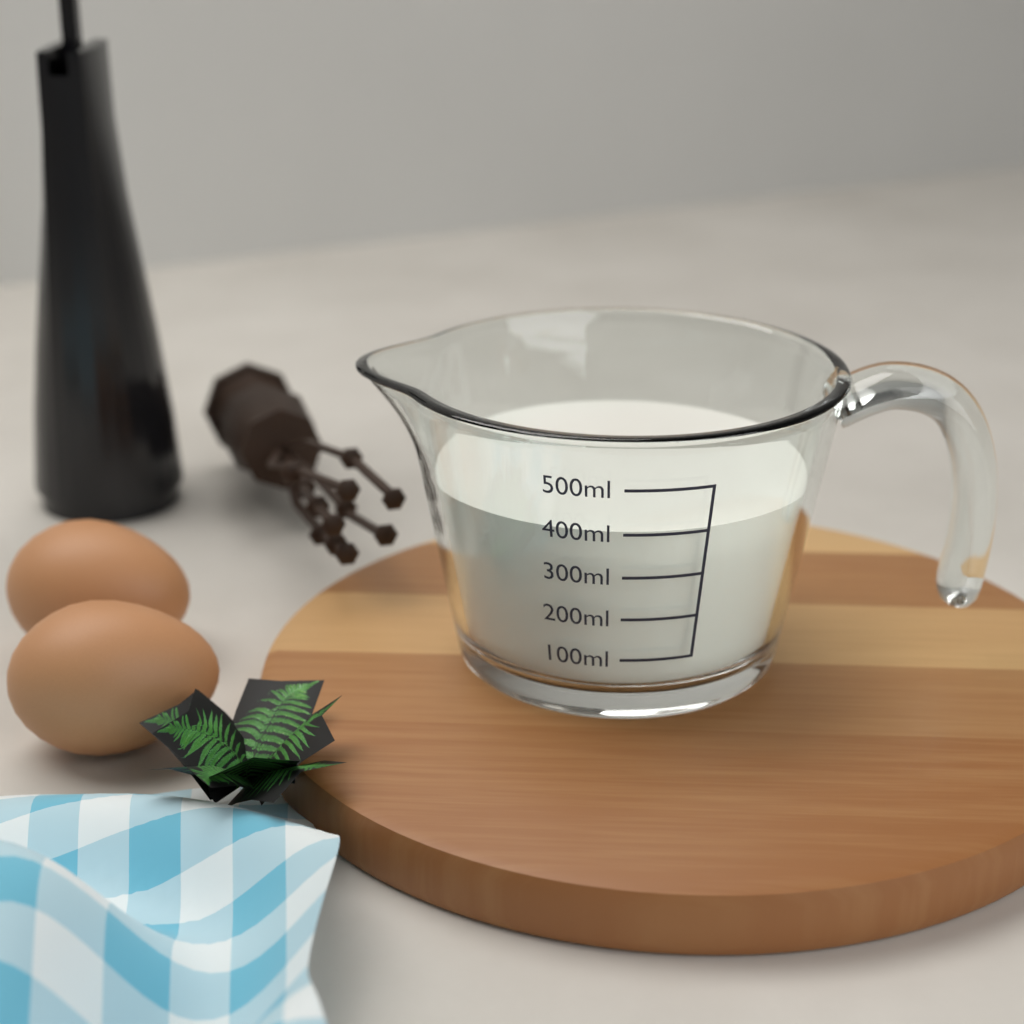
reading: 400 ml
